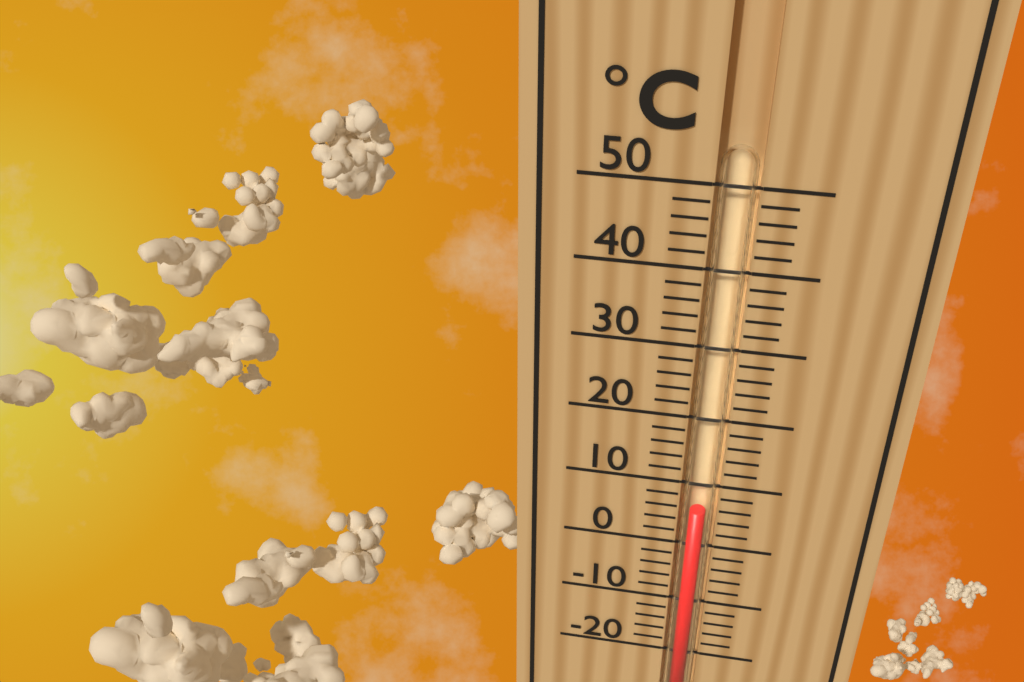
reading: 6 °C
